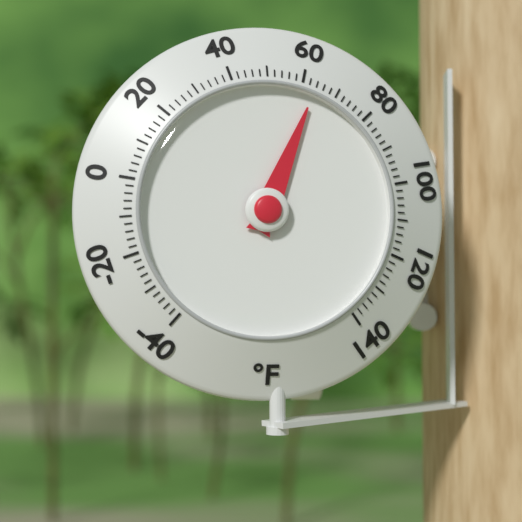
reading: 64 °F
